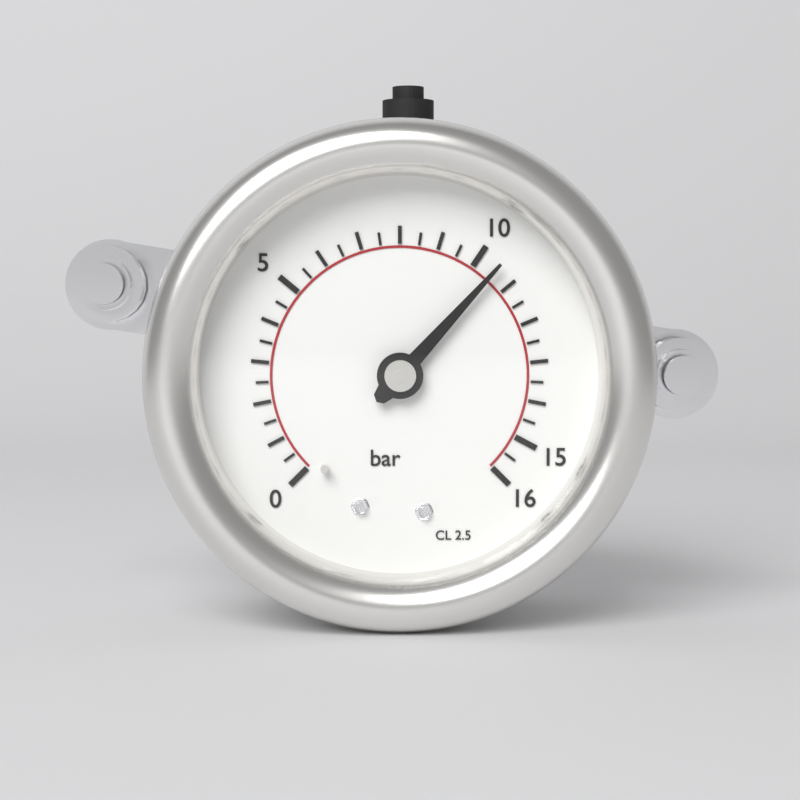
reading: 10.5 bar
